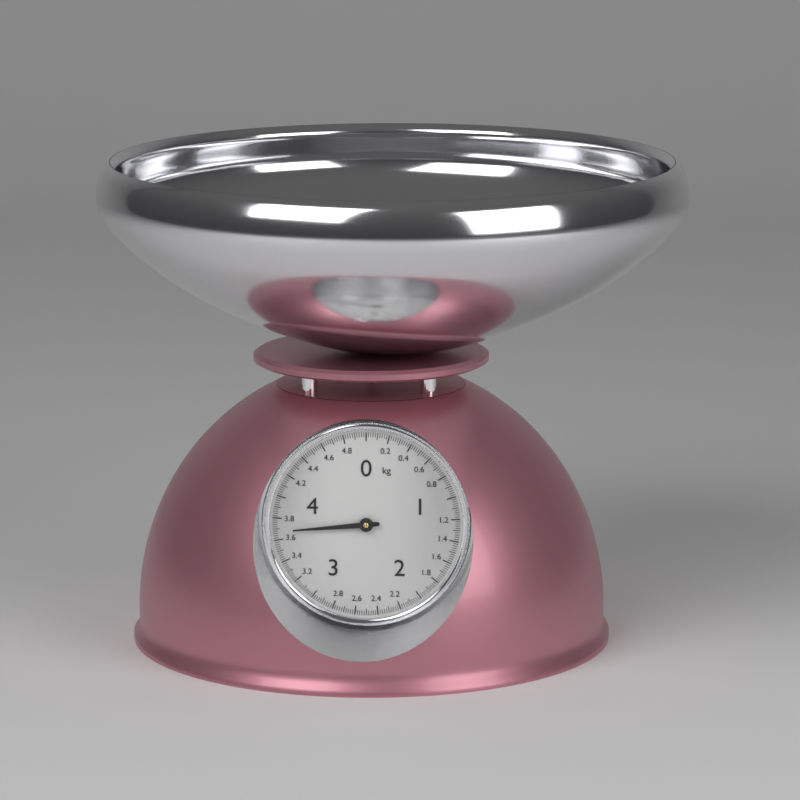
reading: 3.68 kg
